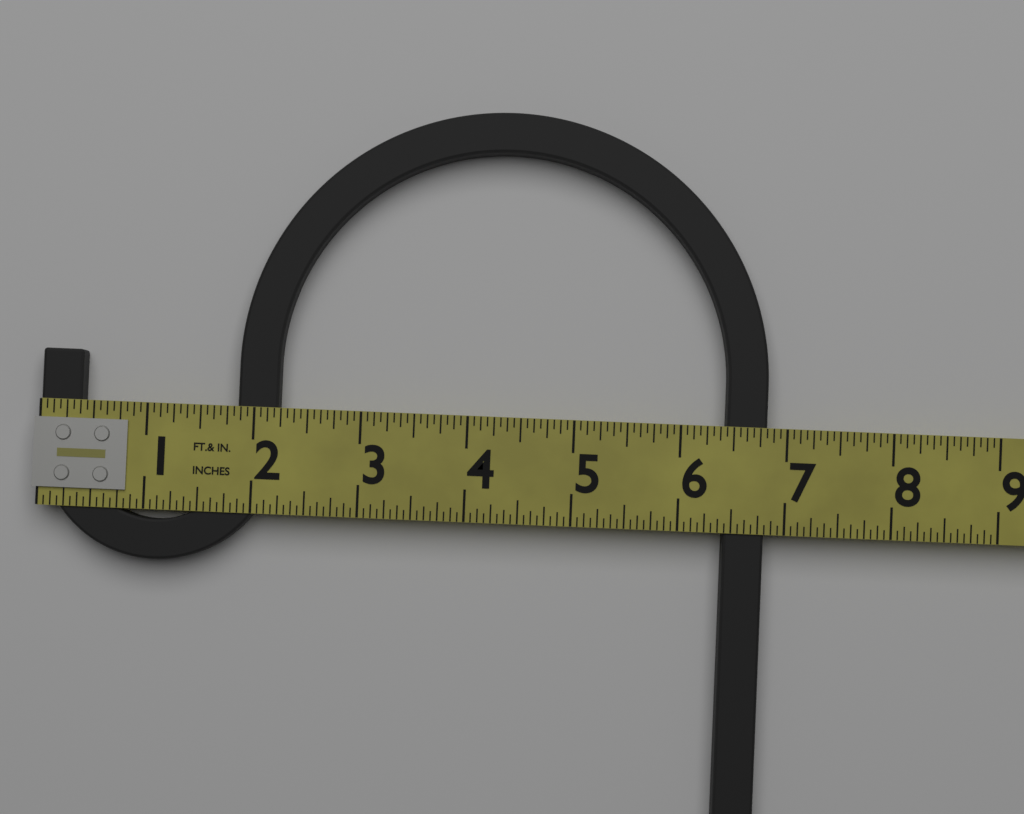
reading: 6.8125 in
